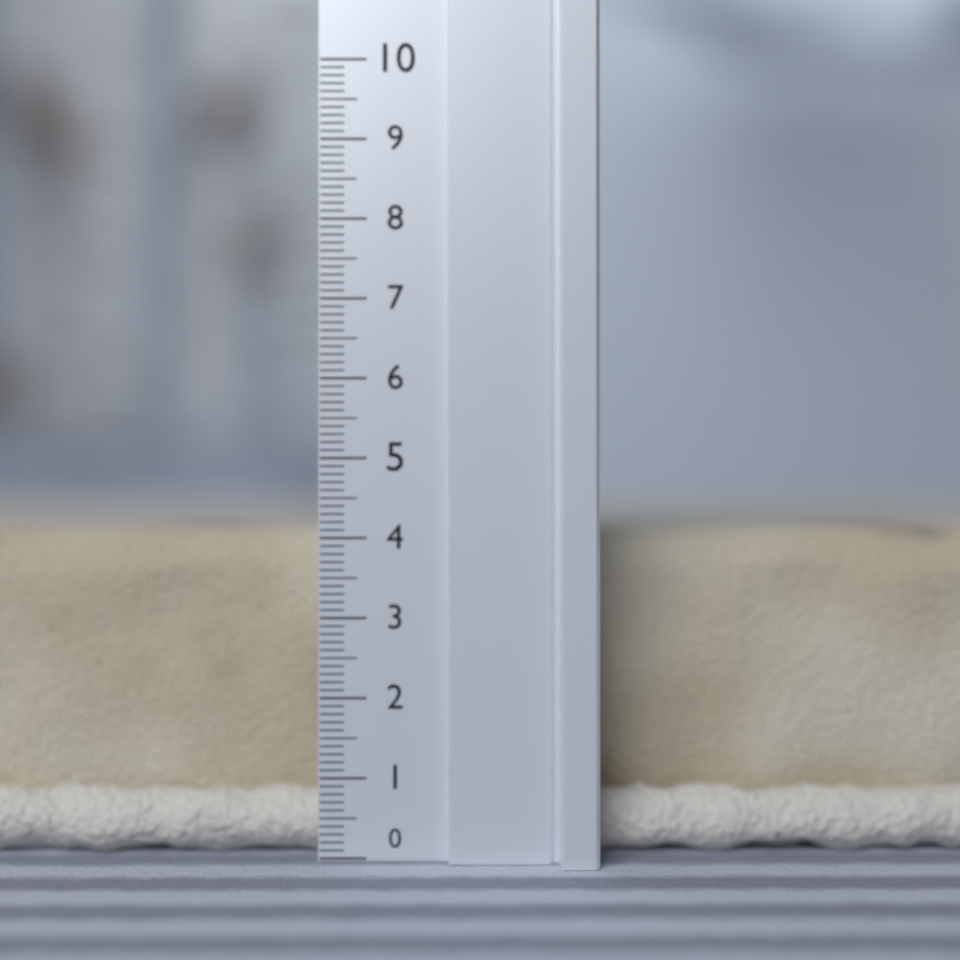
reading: 4.1 (no unit)
